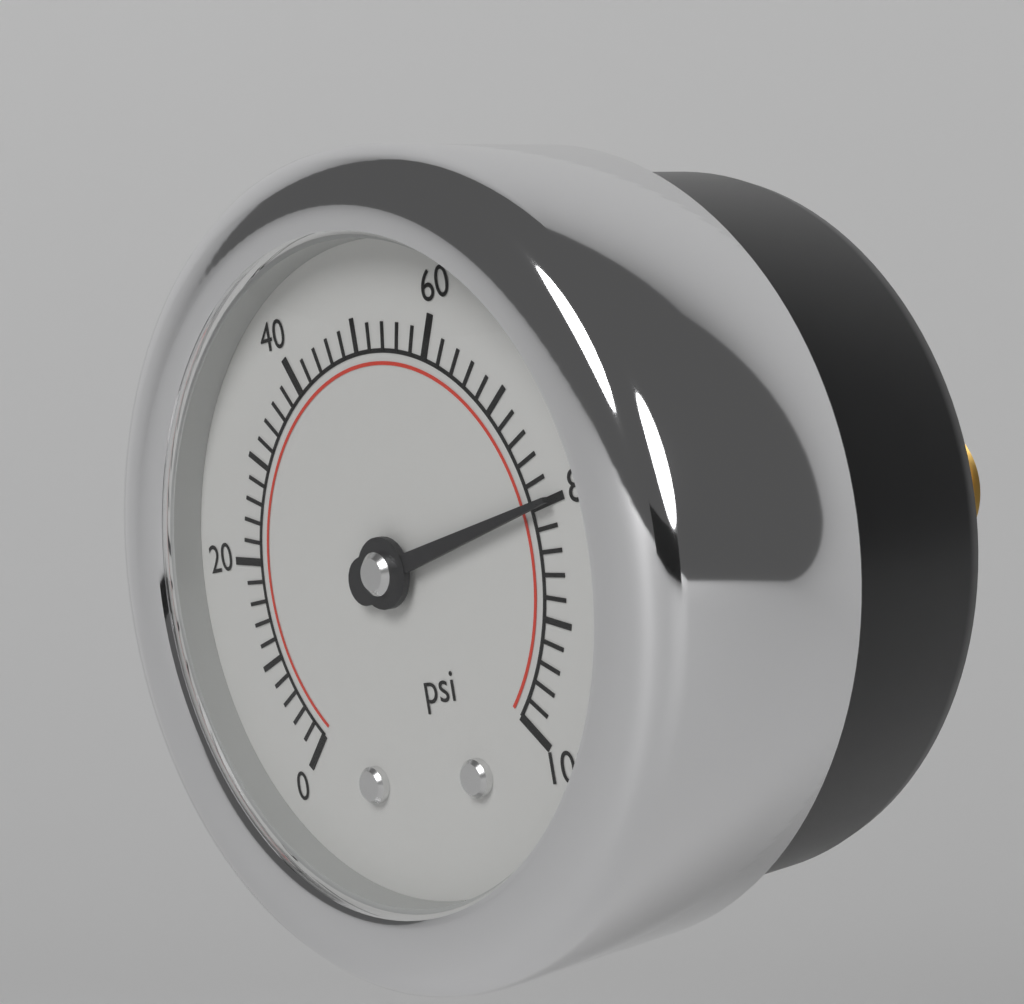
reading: 80 psi
